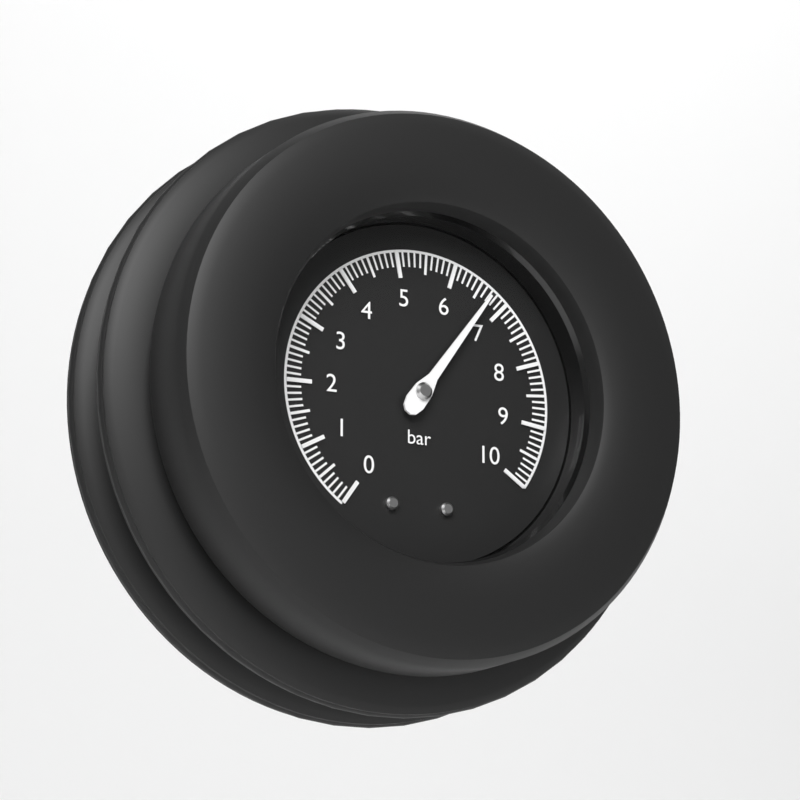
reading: 6.7 bar
